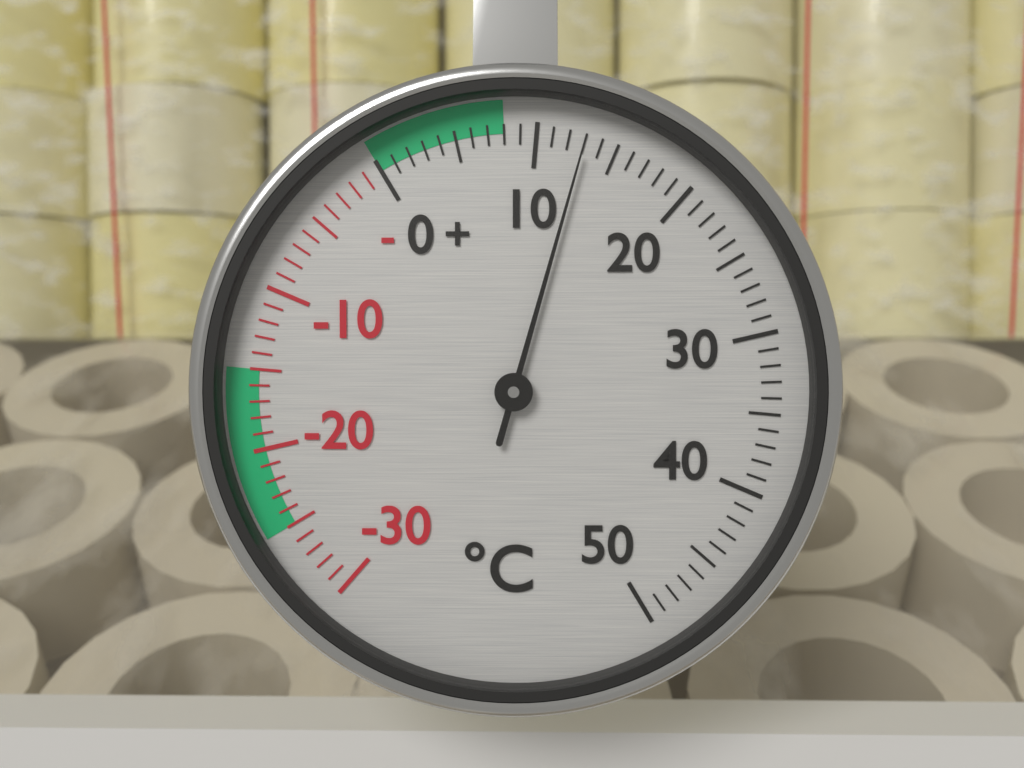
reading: 13 °C
